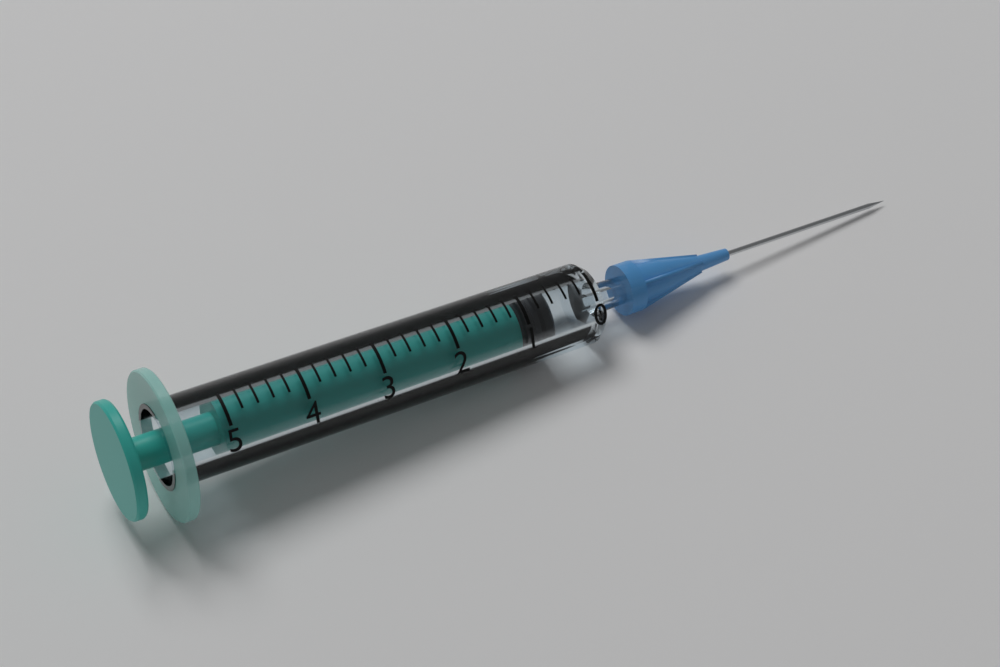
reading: 0.6 (no unit)
